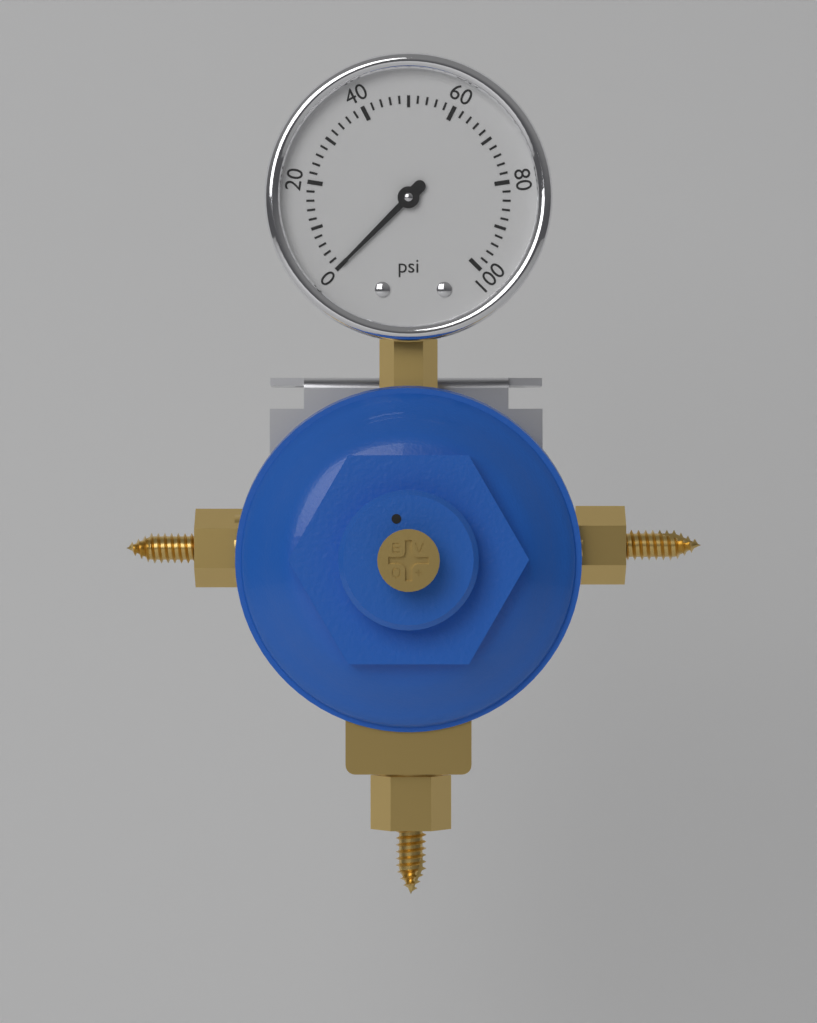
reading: 0 psi
